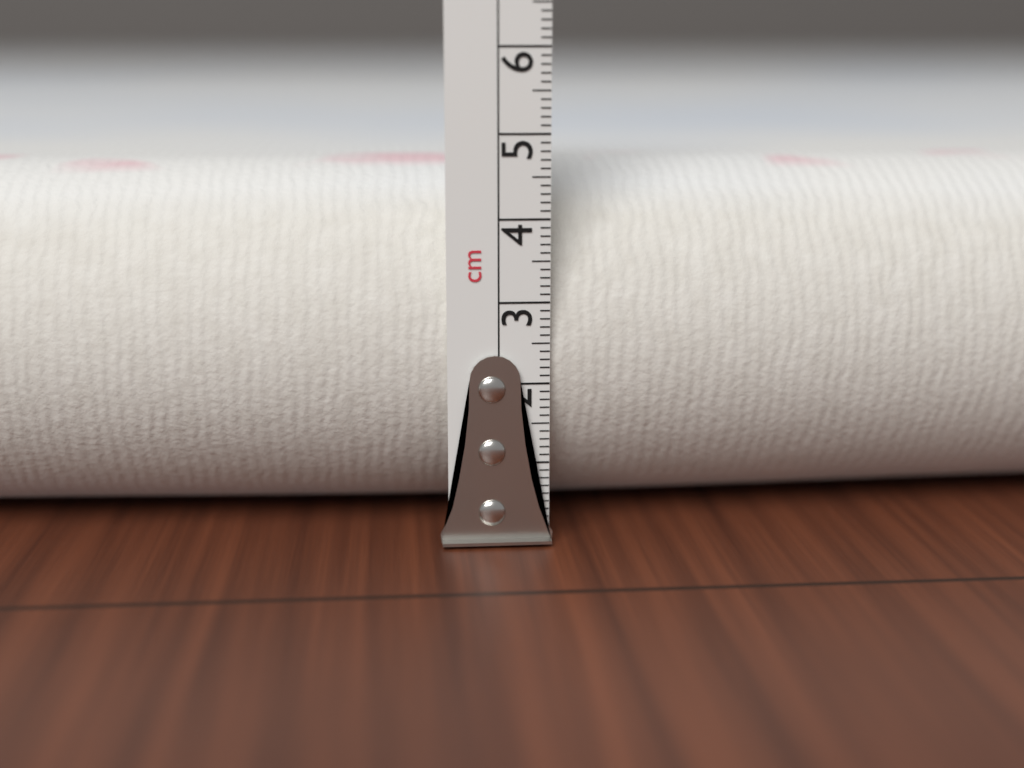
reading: 4.6 cm
